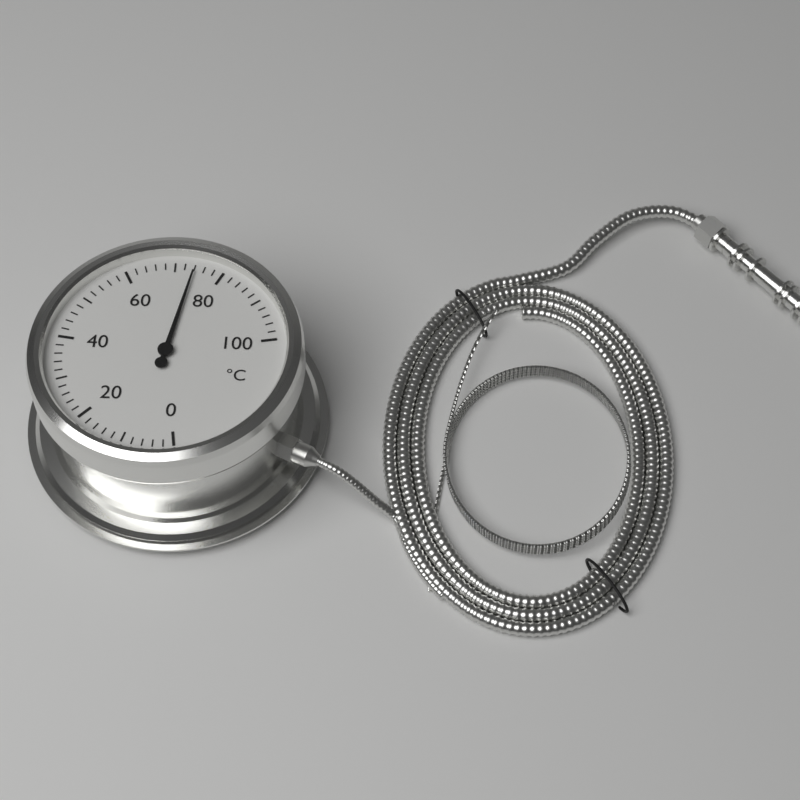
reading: 74 °C
